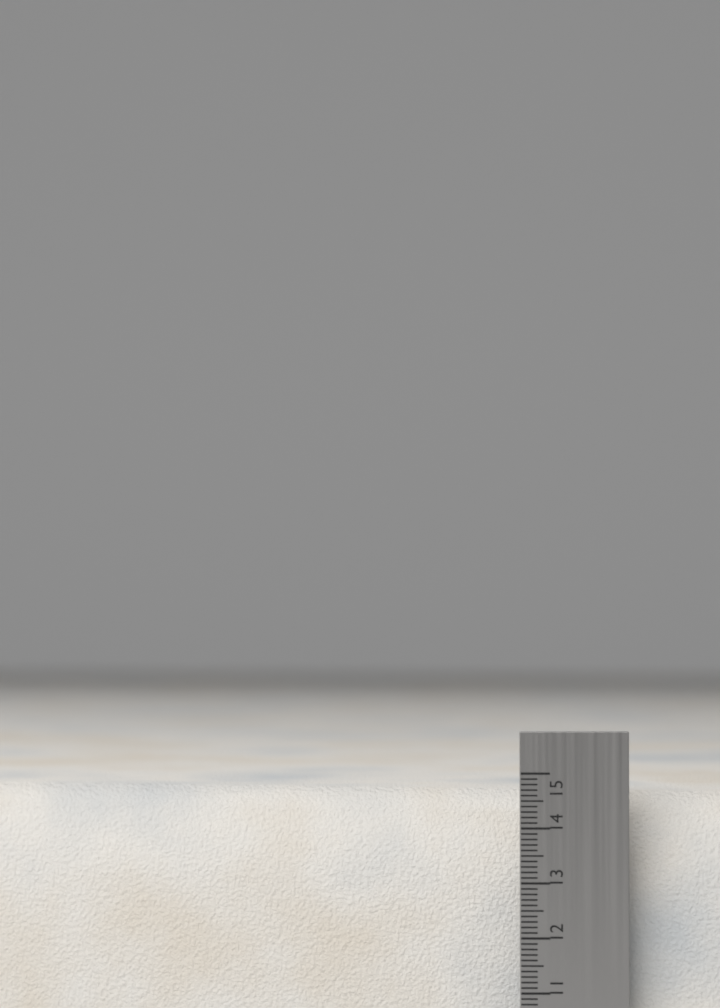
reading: 14.6 cm
